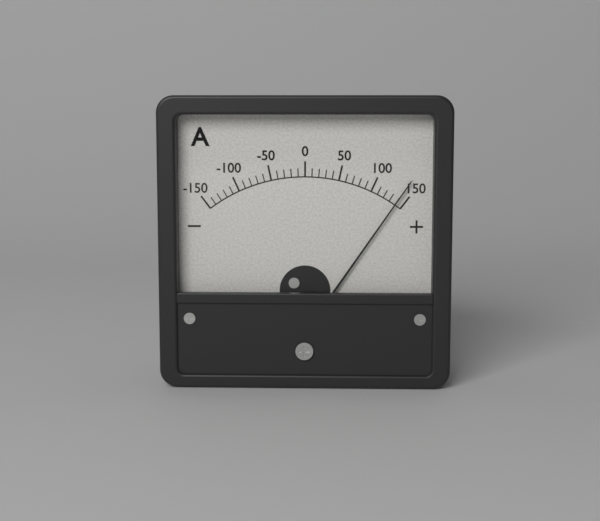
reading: 140 A
